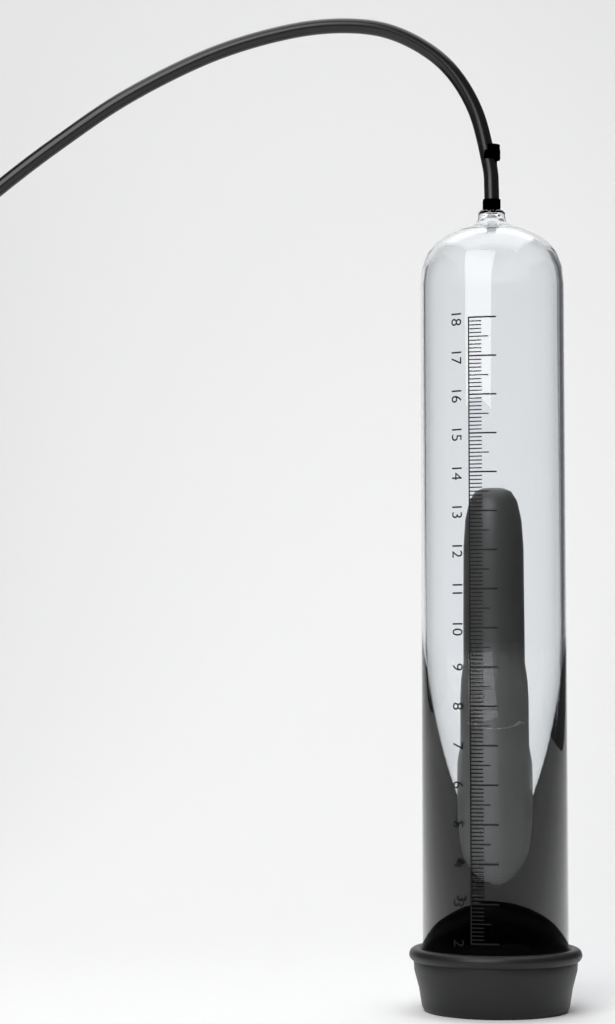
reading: 13.7 (no unit)
